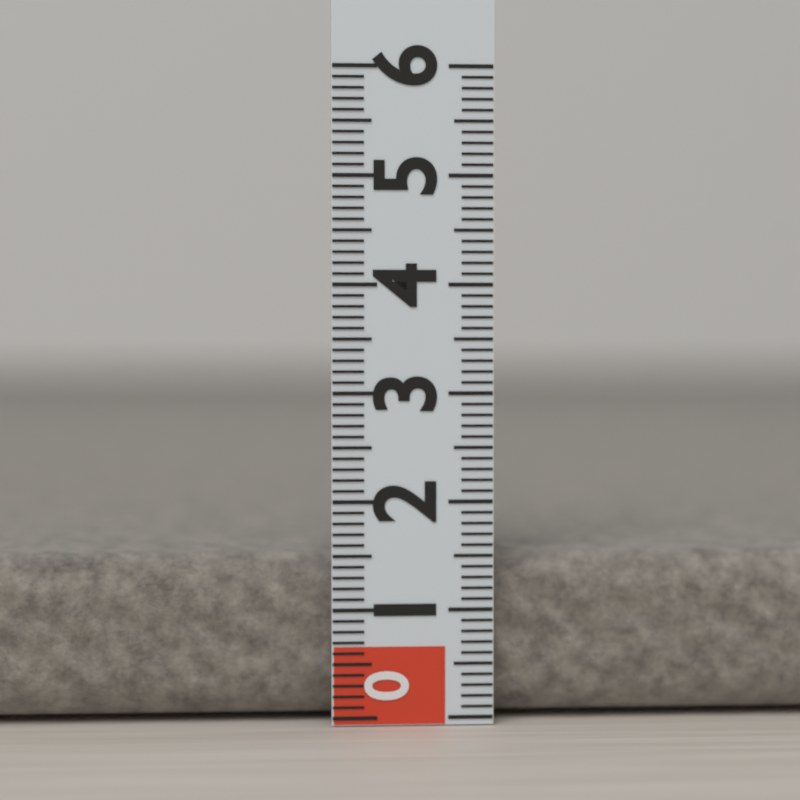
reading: 1.5 (no unit)
